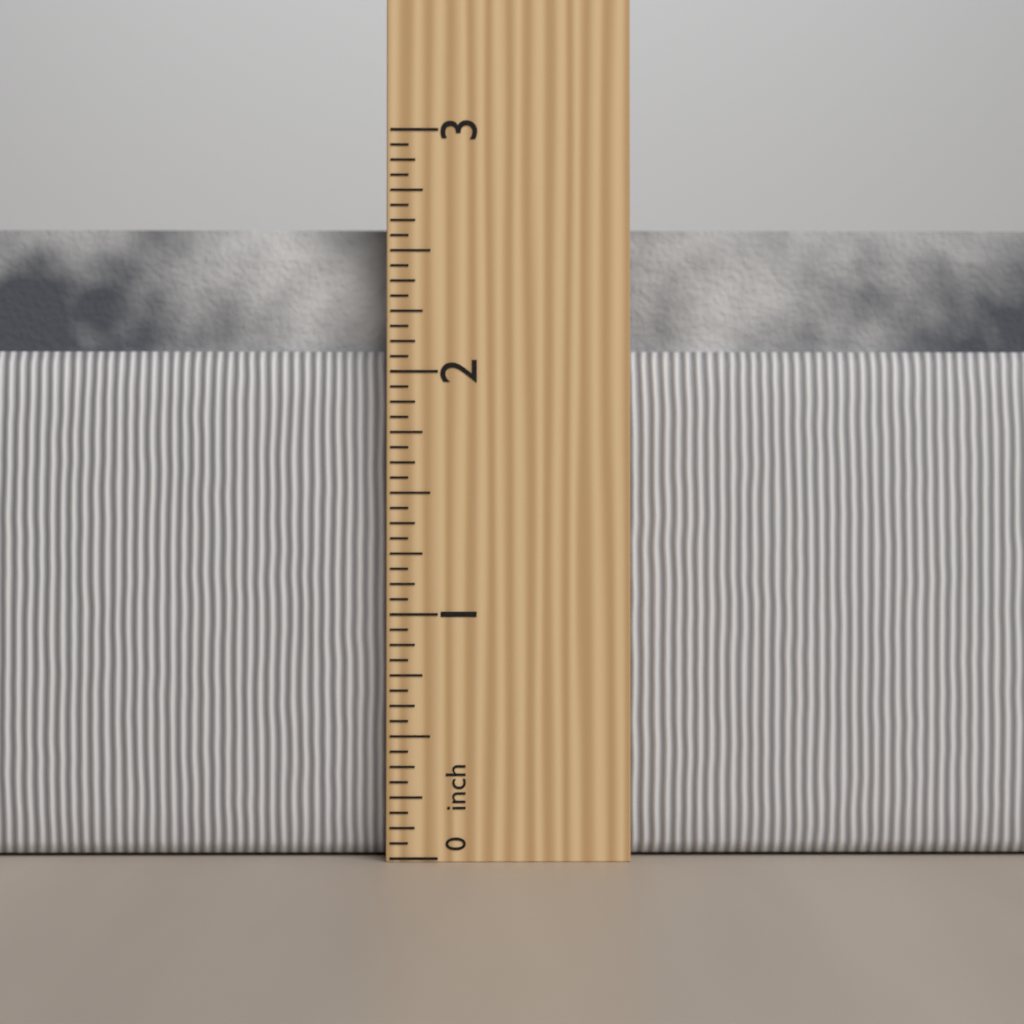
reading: 2.6250 in
